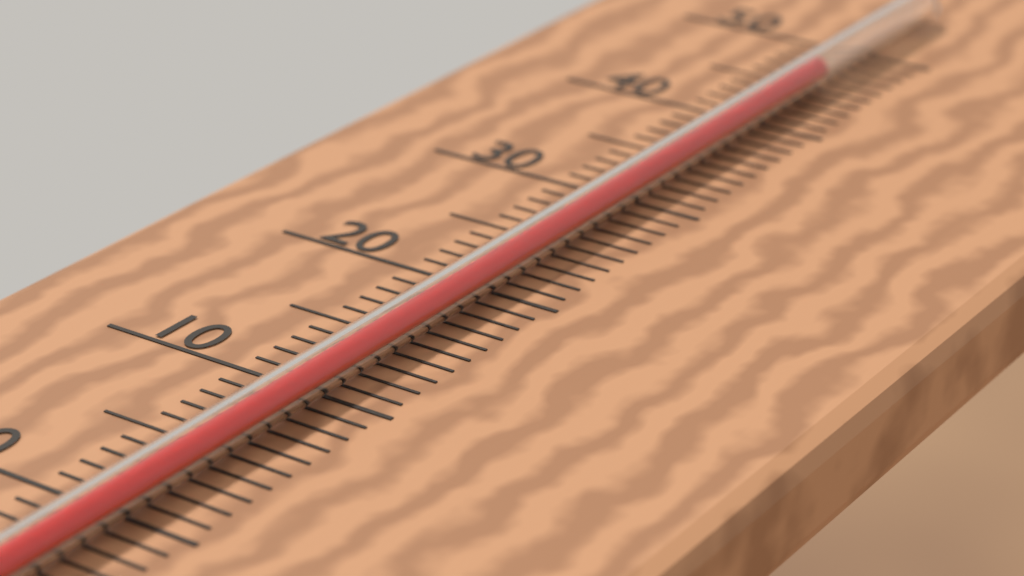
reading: 45 °C
